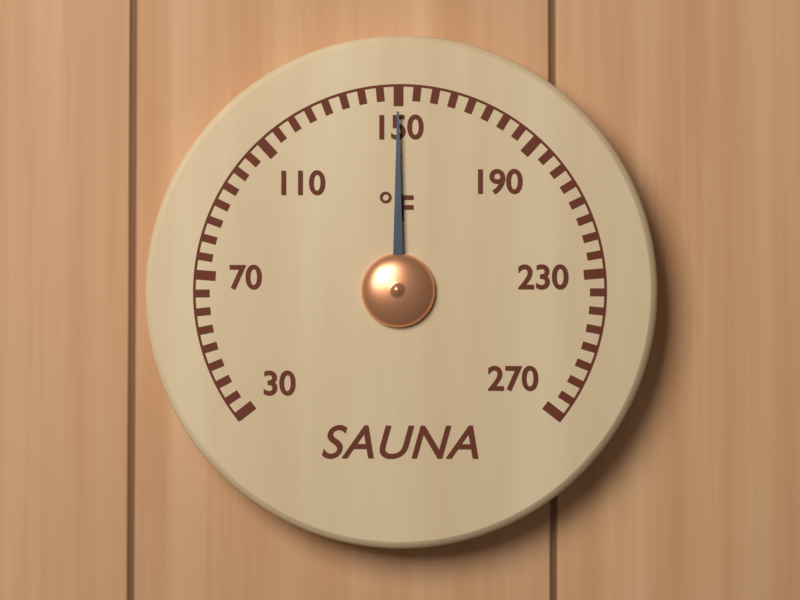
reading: 150 °F
